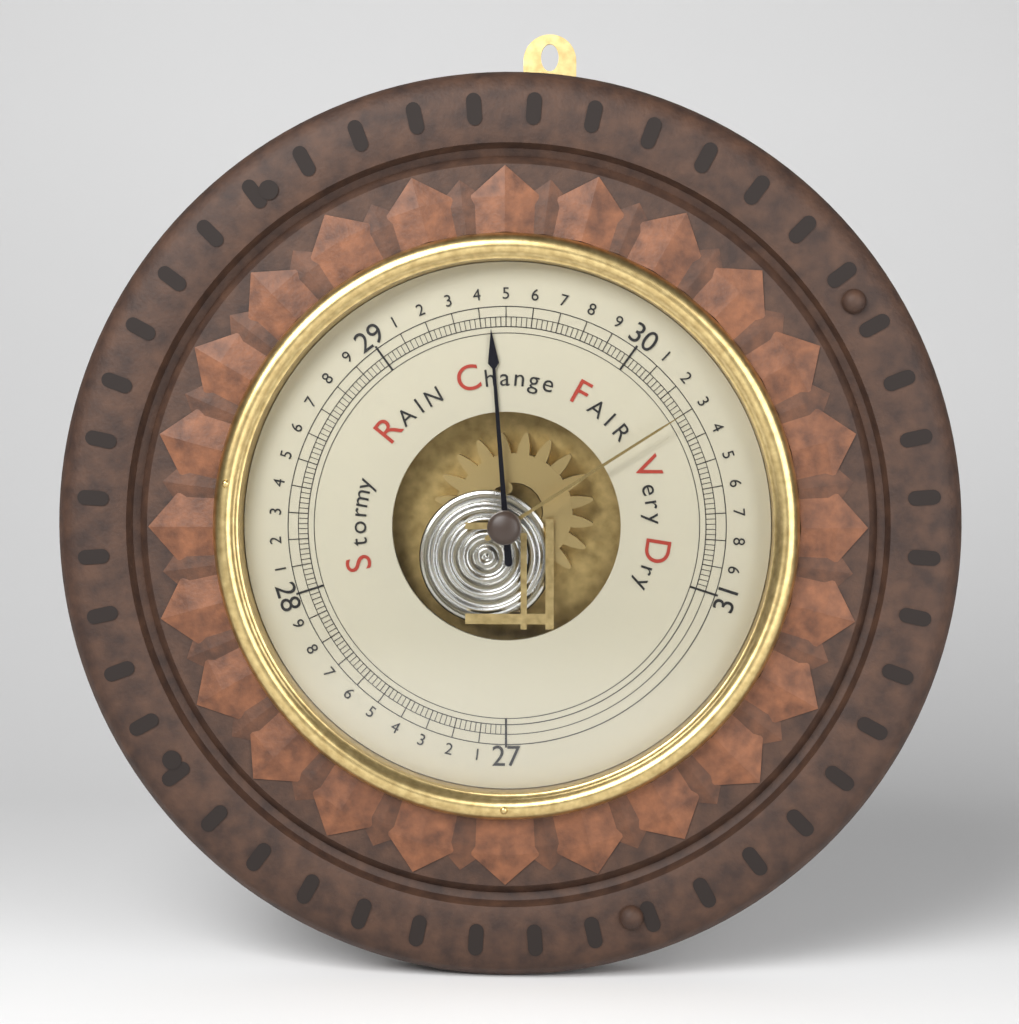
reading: 29.44 inHg
